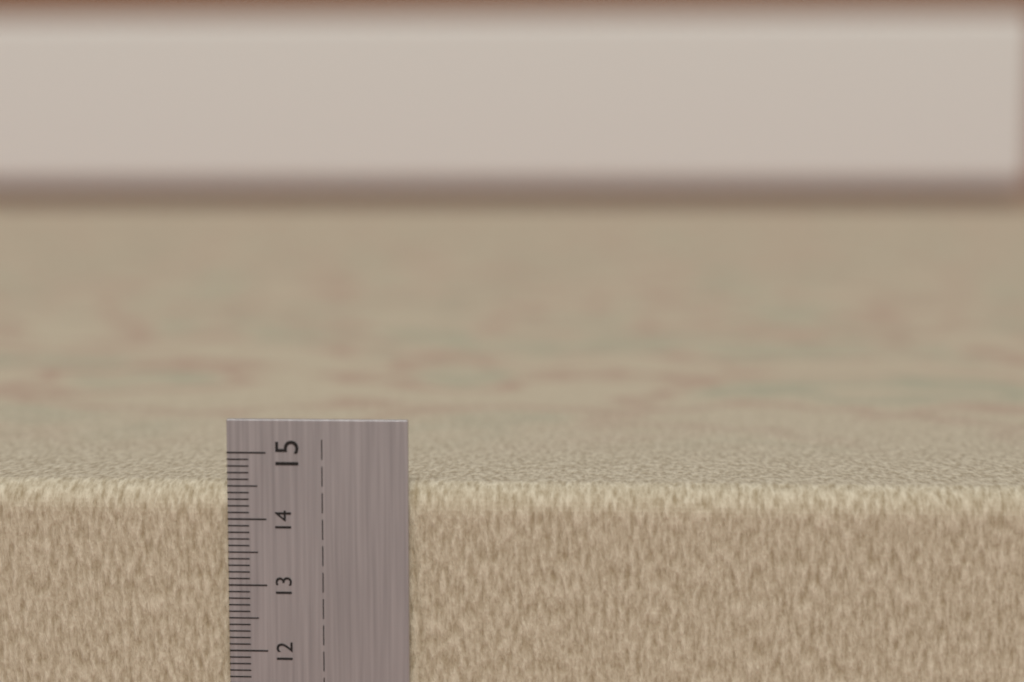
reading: 14.5 cm
